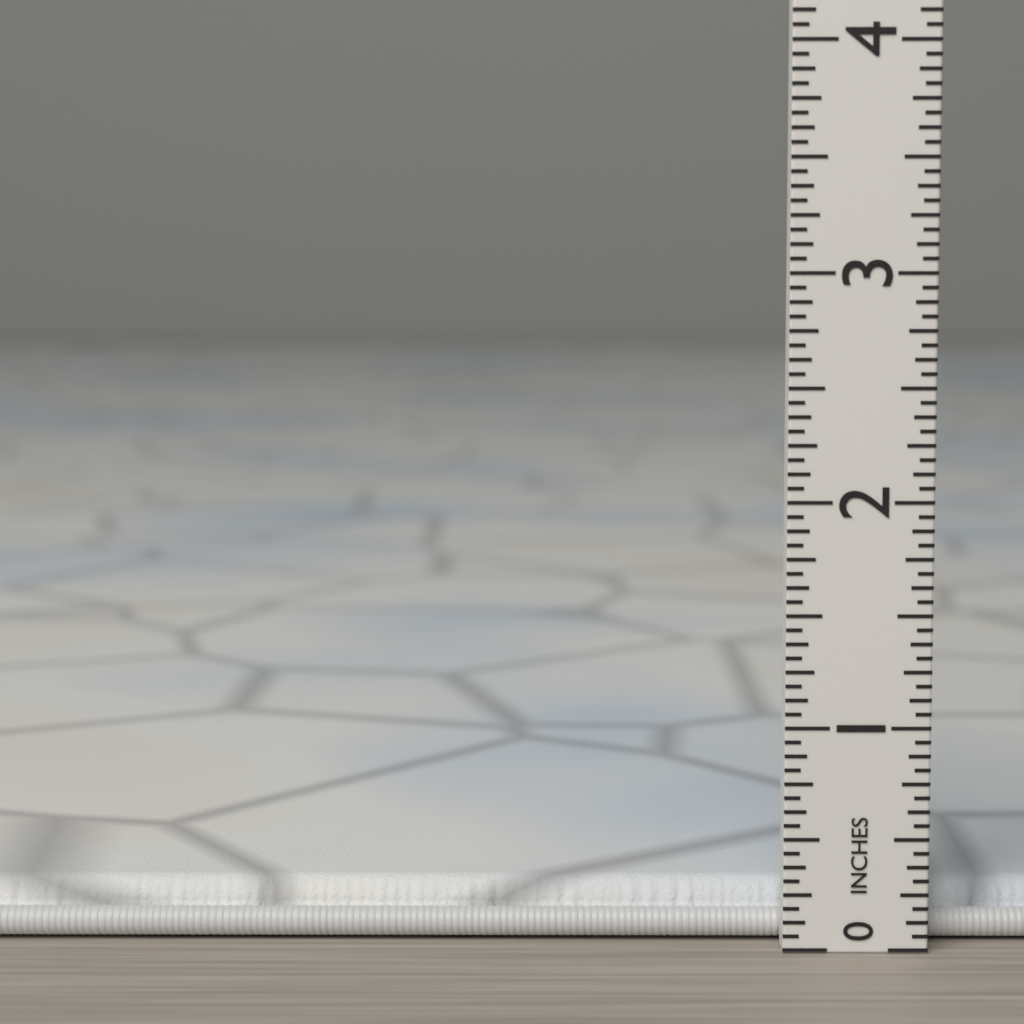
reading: 0.2500 in
